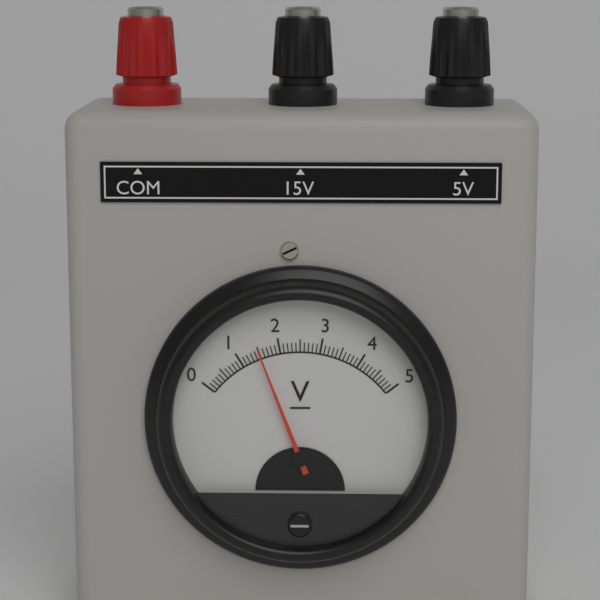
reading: 1.5 V
